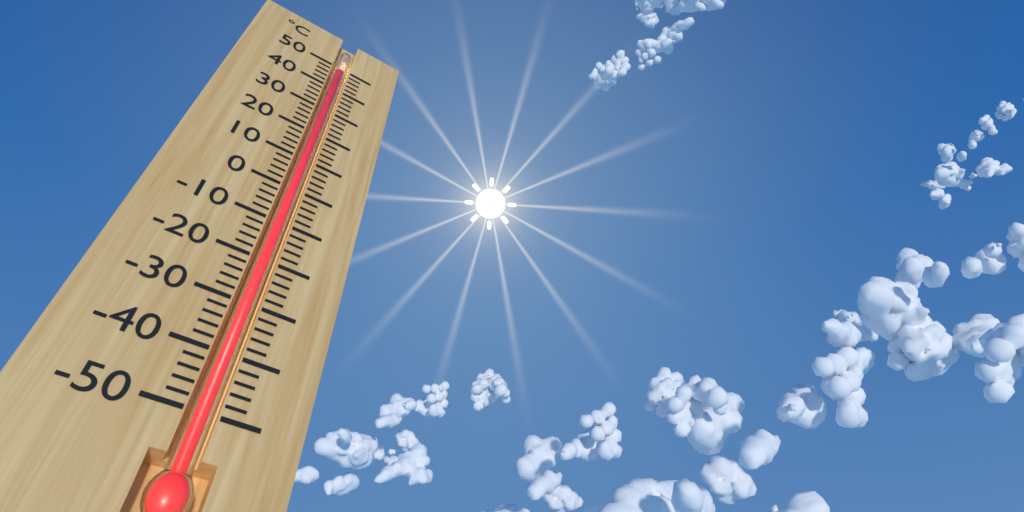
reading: 48 °C
